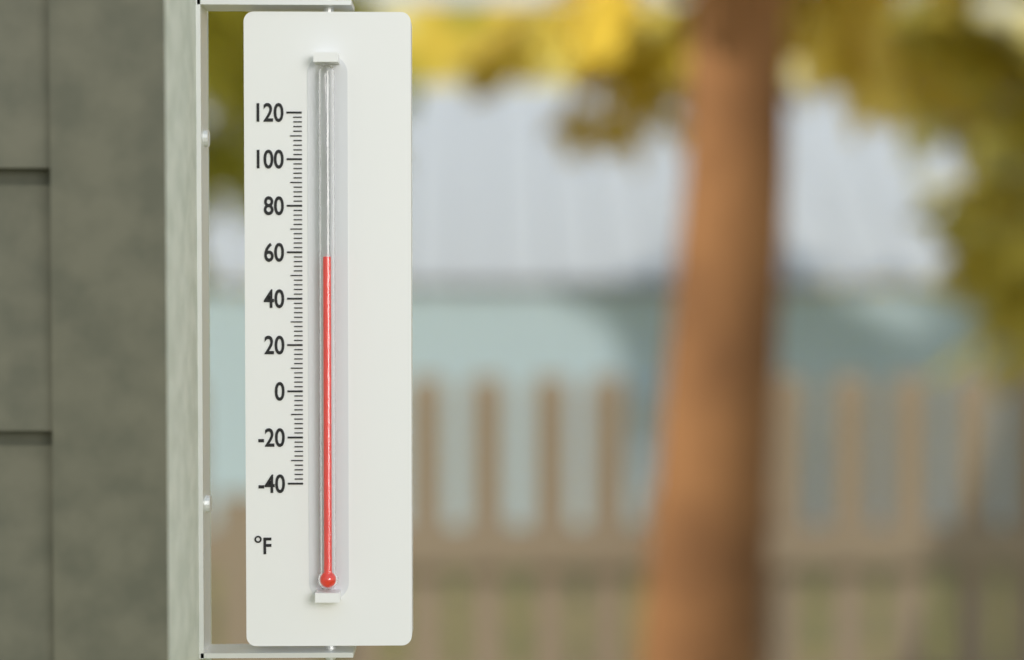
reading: 58 °F
